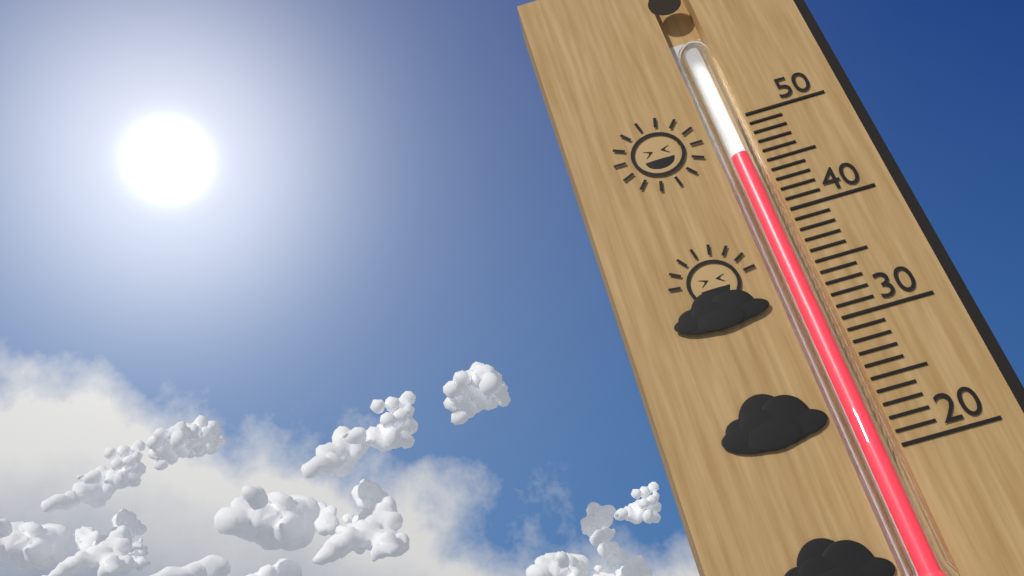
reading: 46 (no unit)
